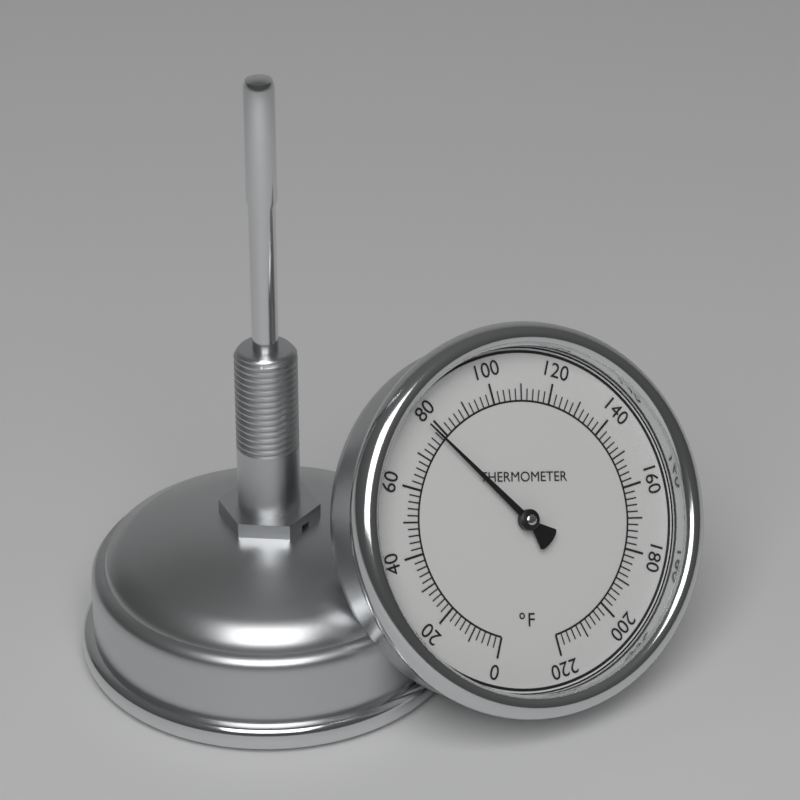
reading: 78 °F
